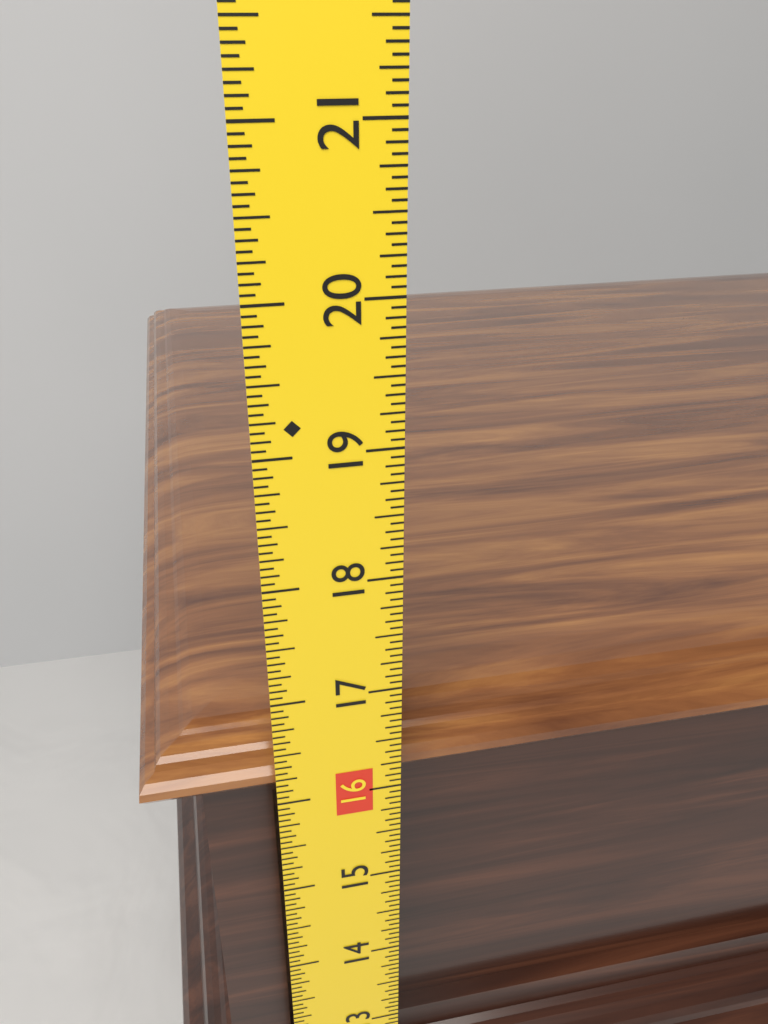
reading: 16.3750 in
